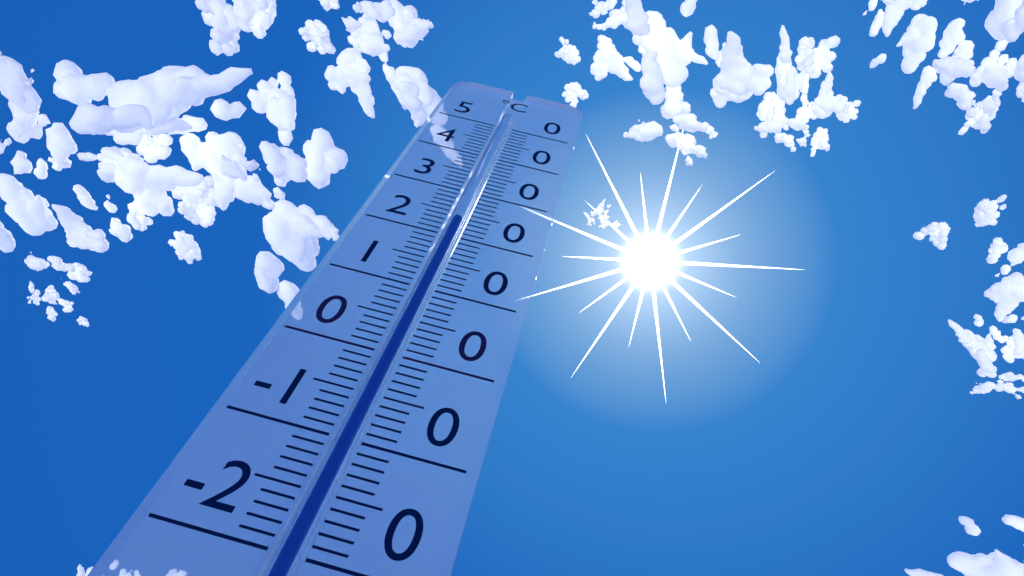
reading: 24 °C
